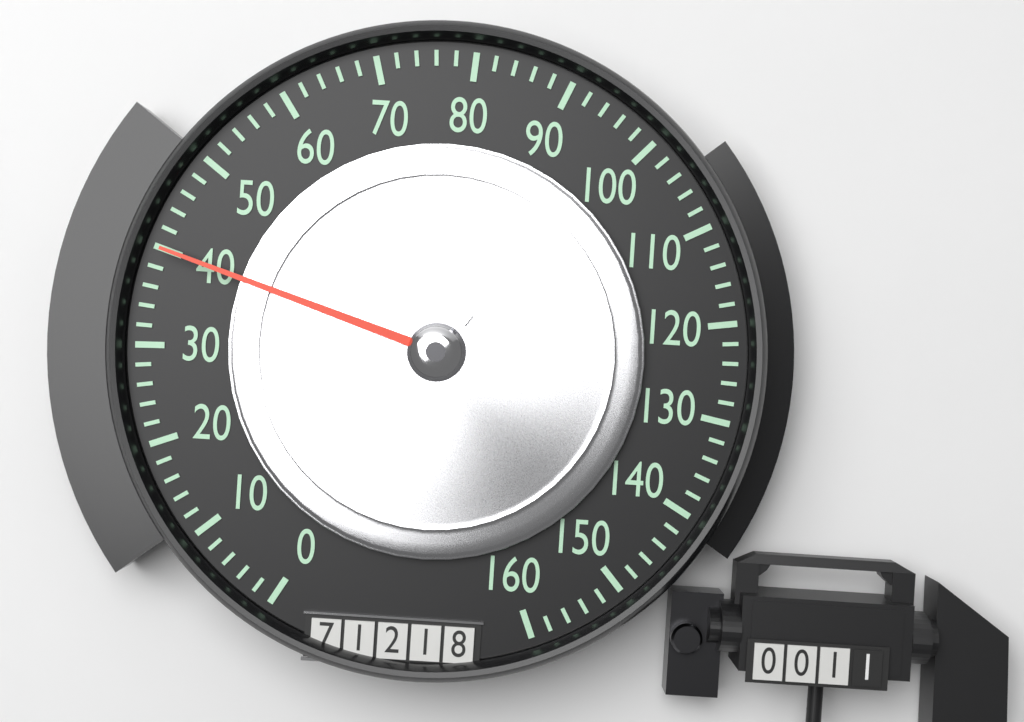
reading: 40 (no unit)
